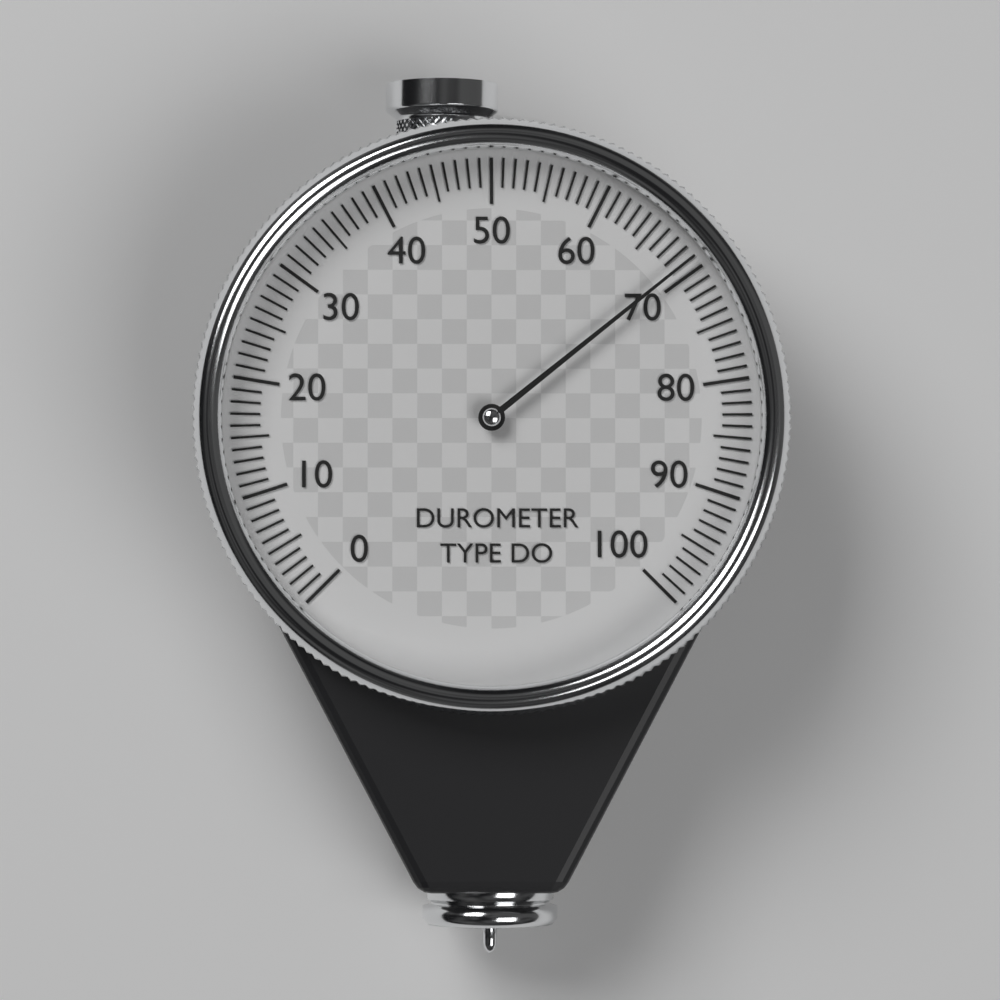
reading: 69 (no unit)
